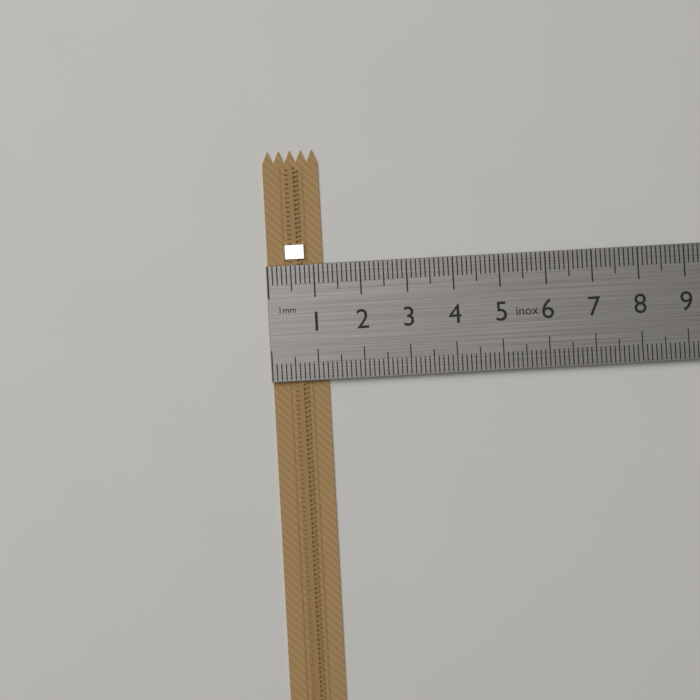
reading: 1.2 cm
